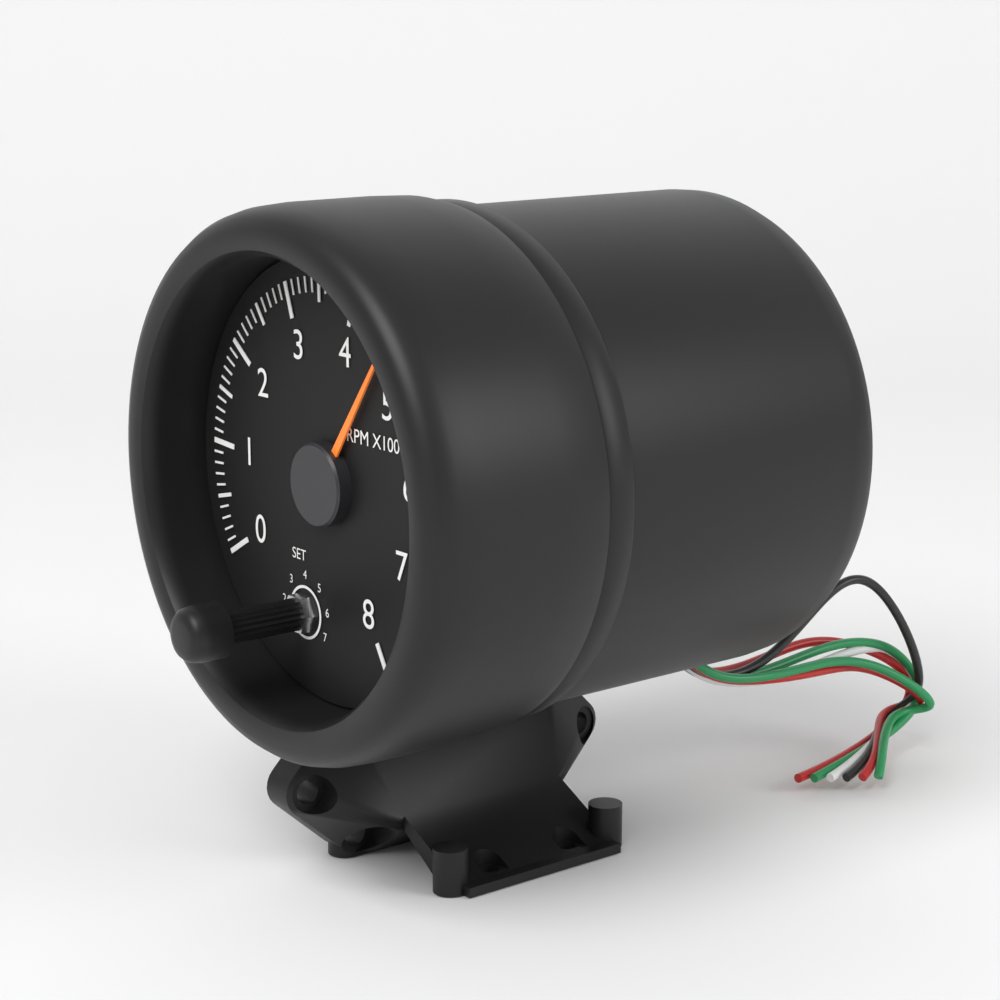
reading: 4.6 RPM x1000
